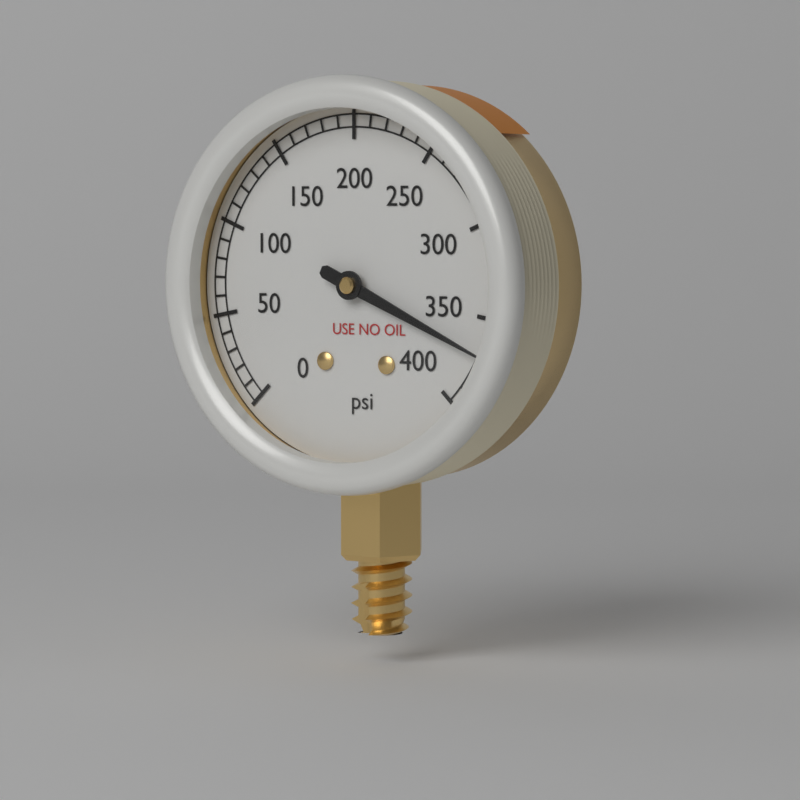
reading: 370 psi
